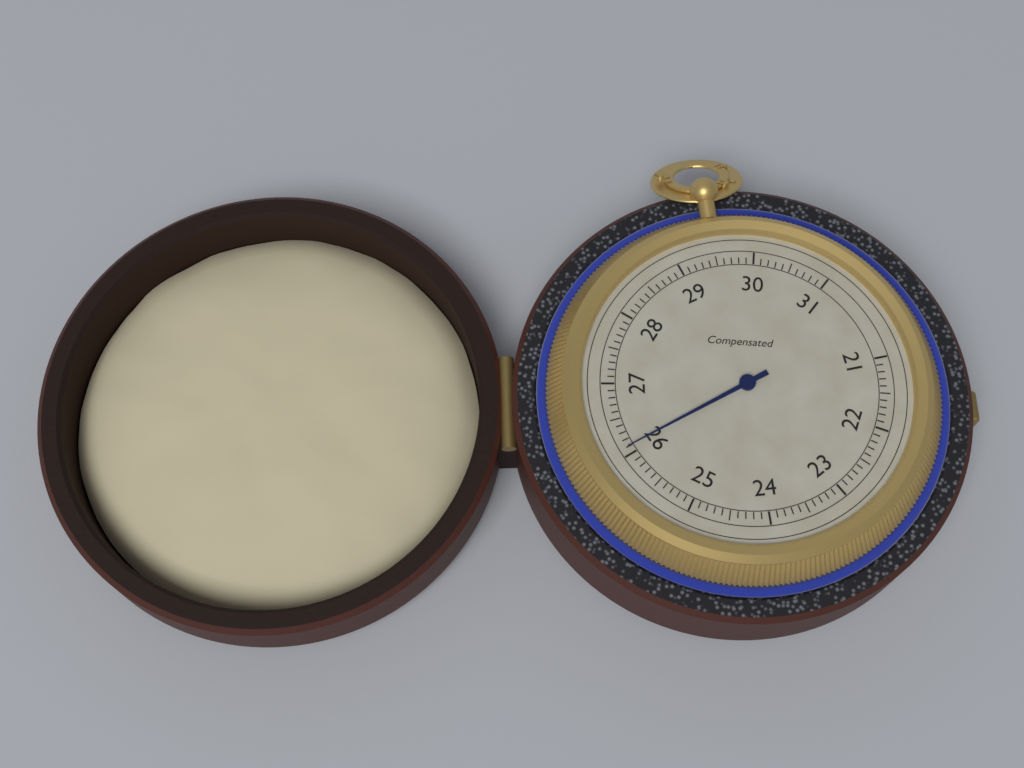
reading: 26.1 (no unit)
